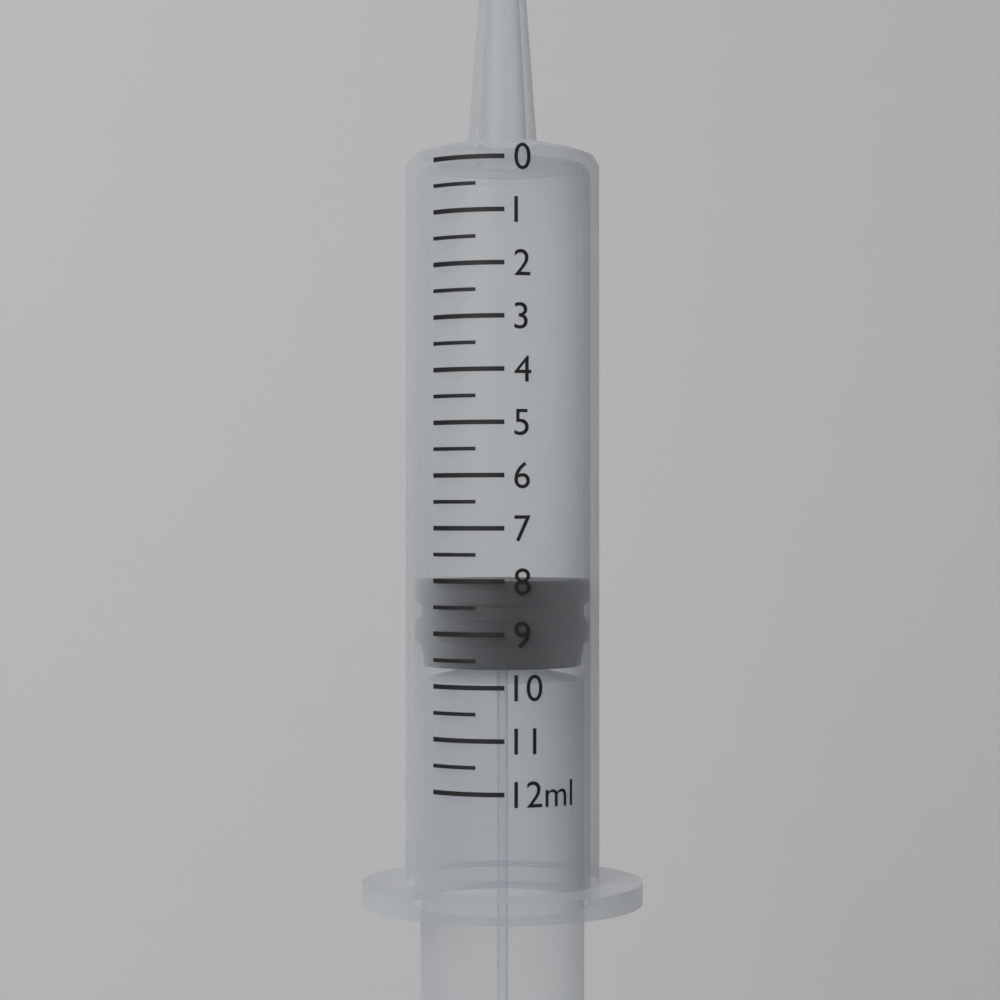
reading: 8.0 ml
